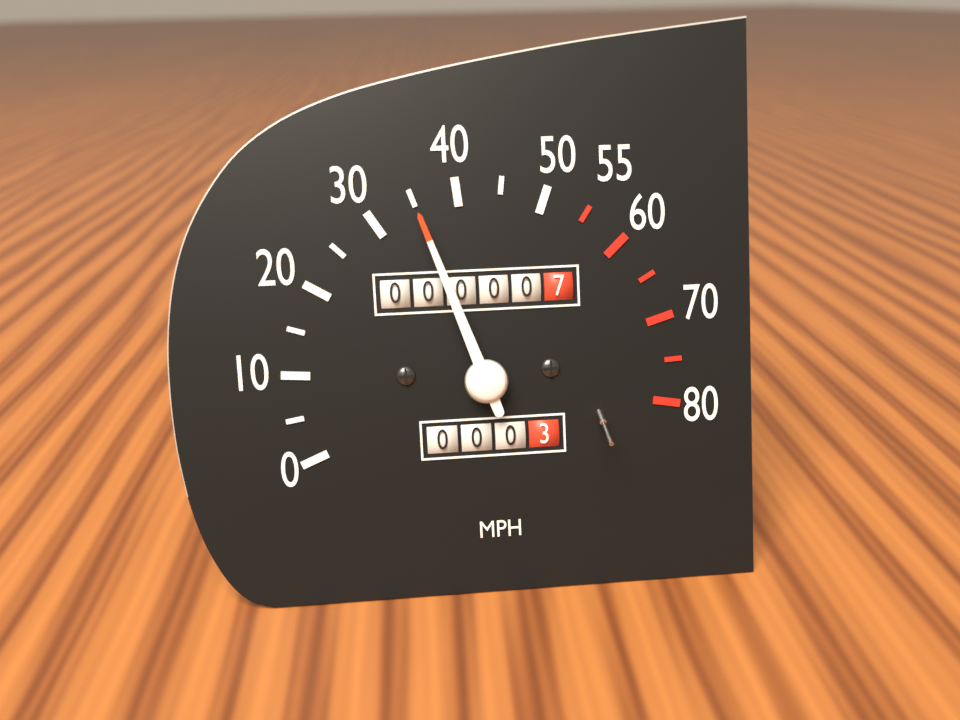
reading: 35 mph
